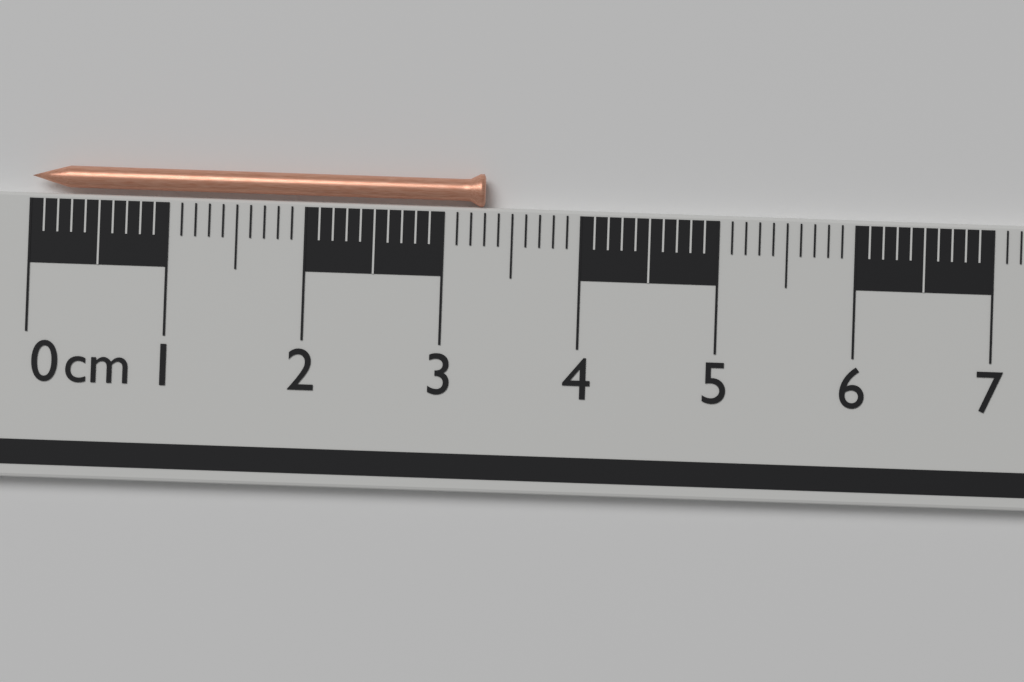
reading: 3.3 cm
